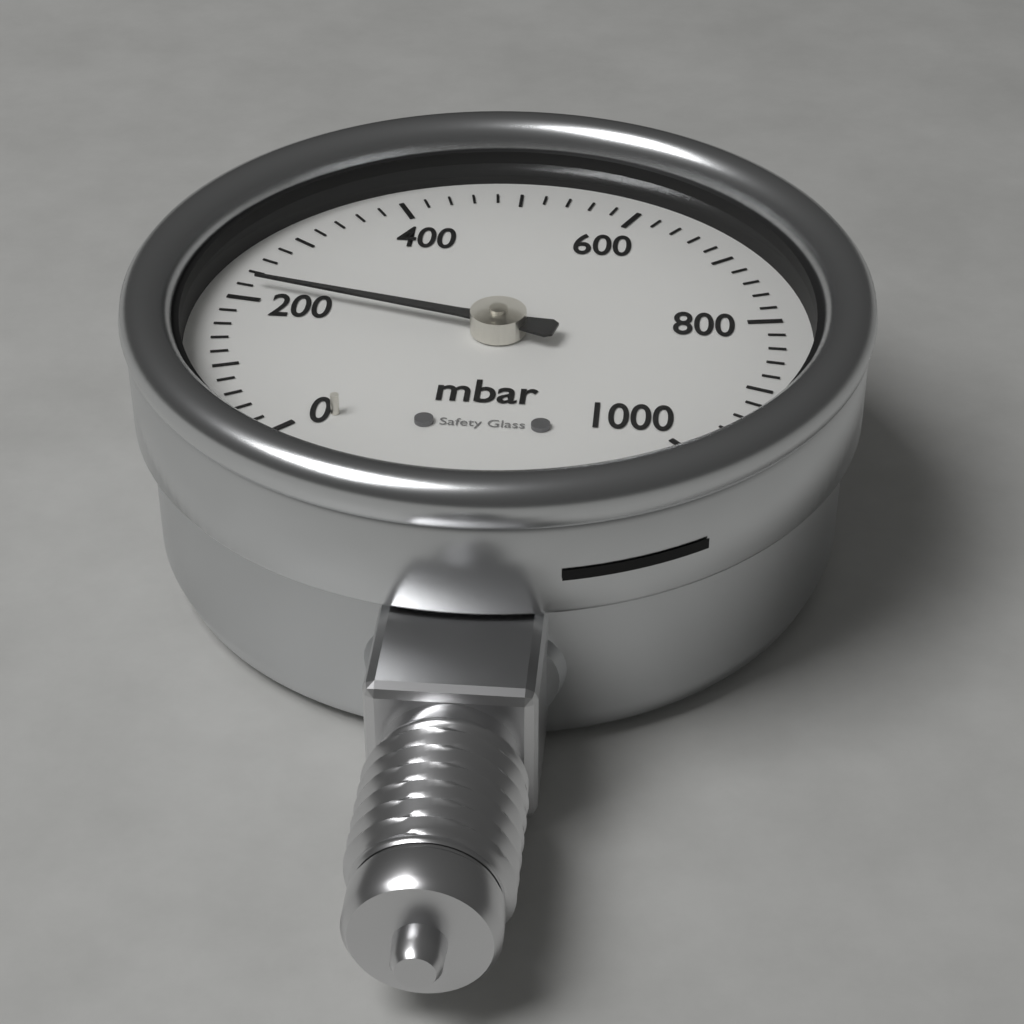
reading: 220 mbar
